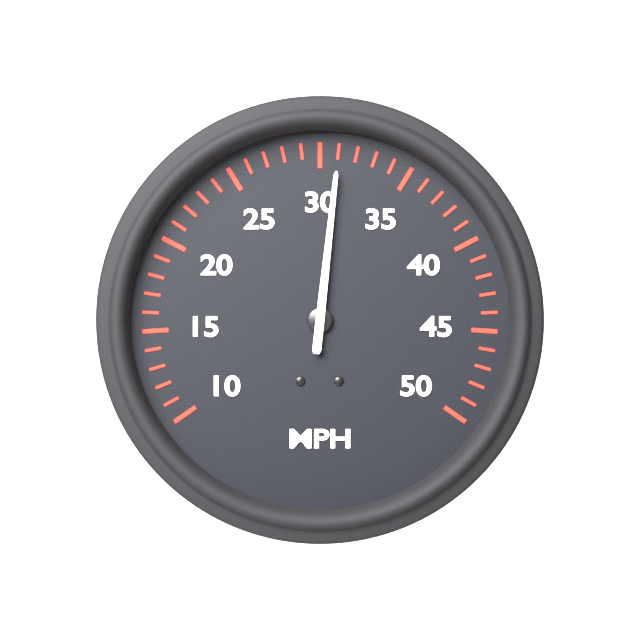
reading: 31 MPH
